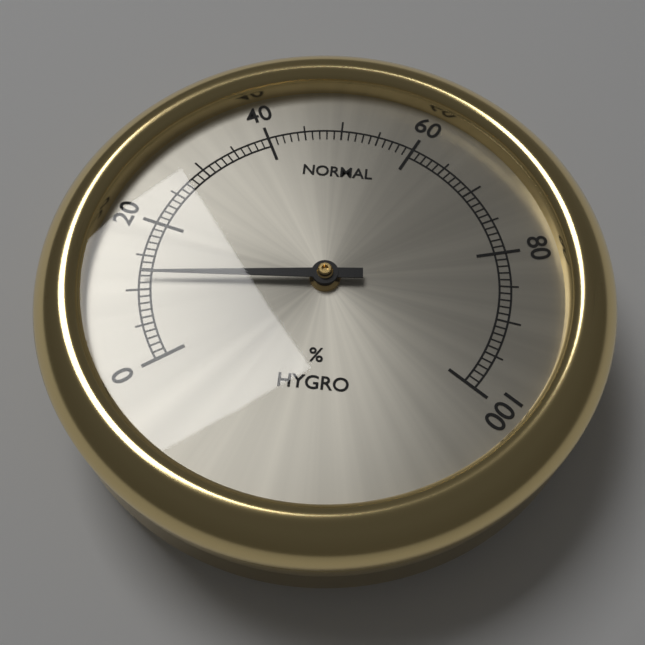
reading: 12 %
